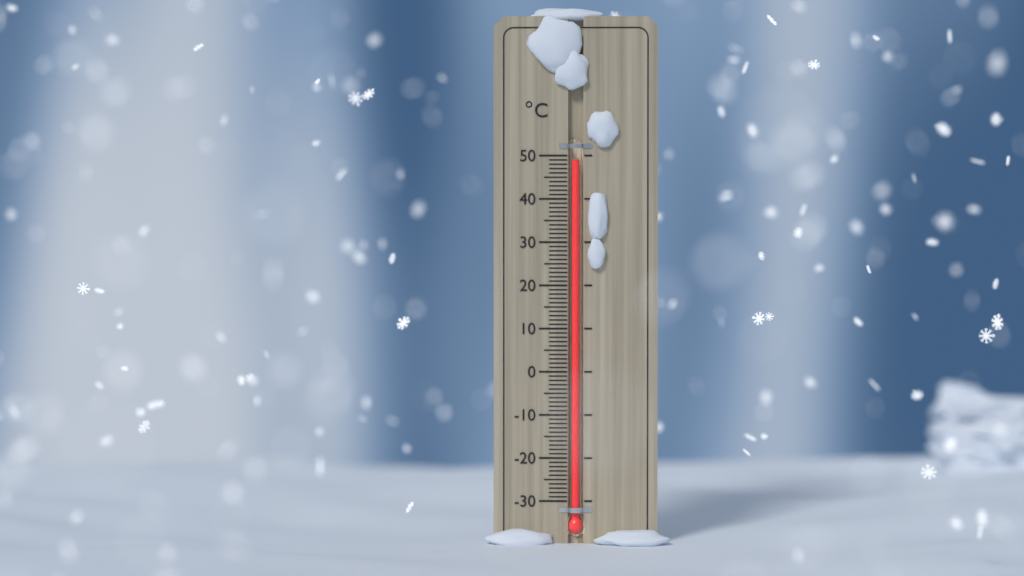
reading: 49 °C
